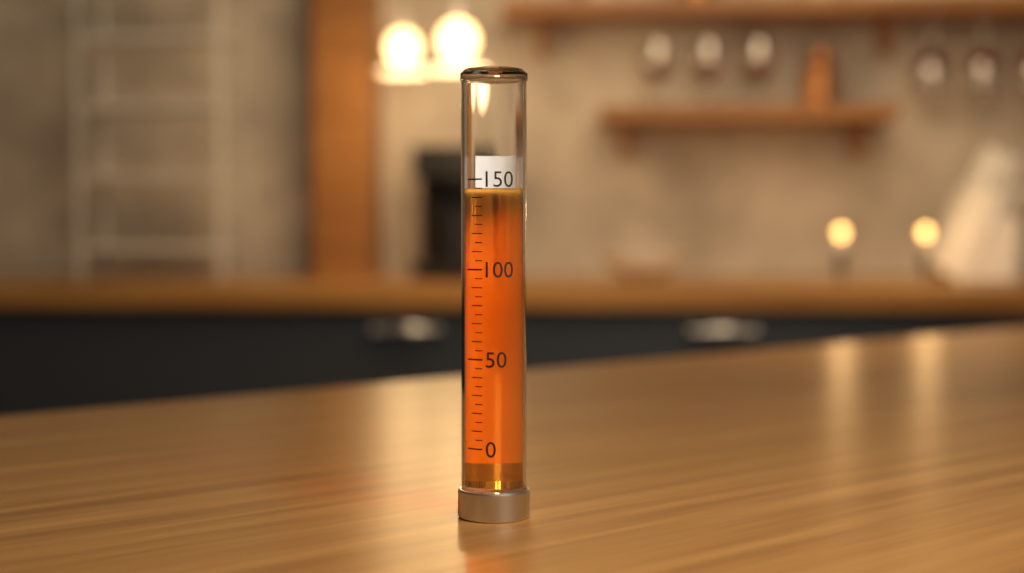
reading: 145 (no unit)
